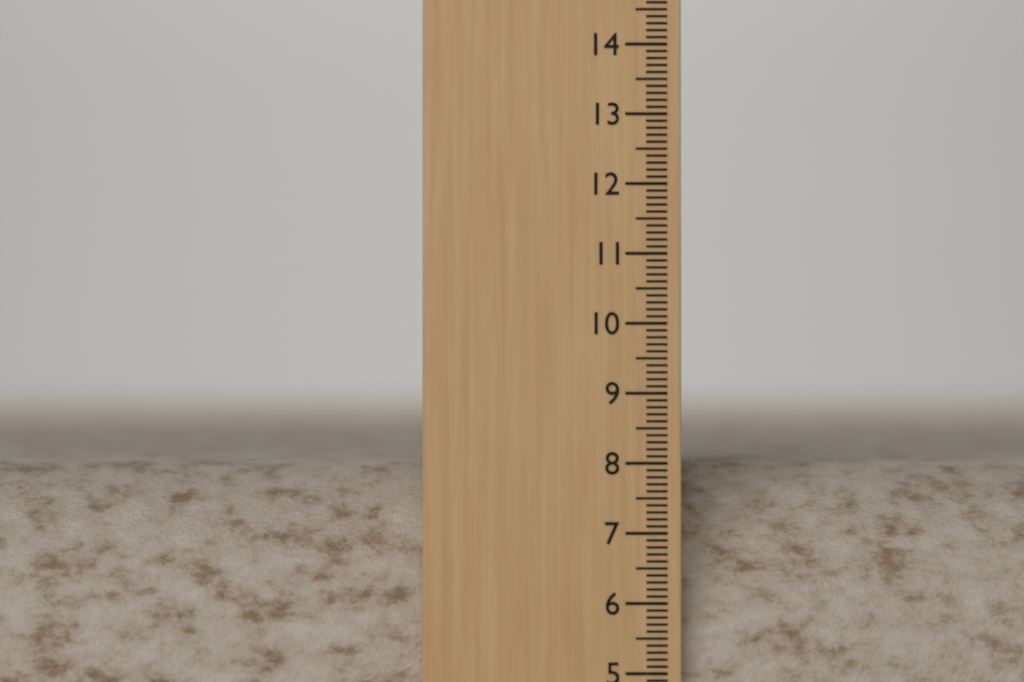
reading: 7.9 (no unit)
